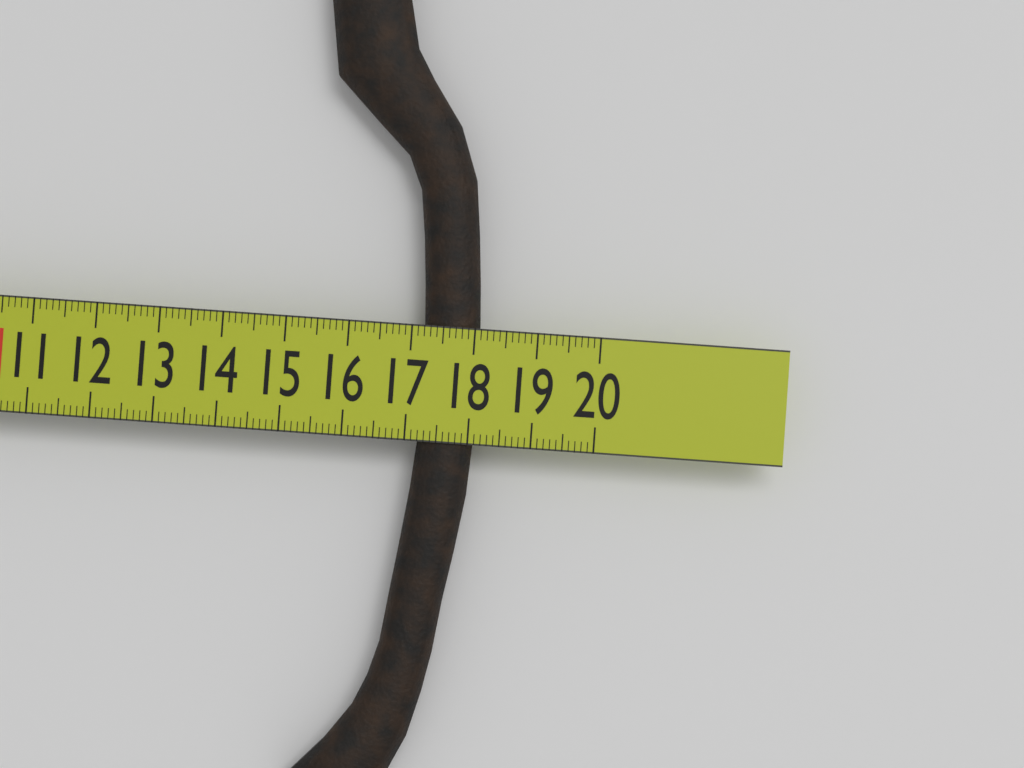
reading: 18.1 cm
